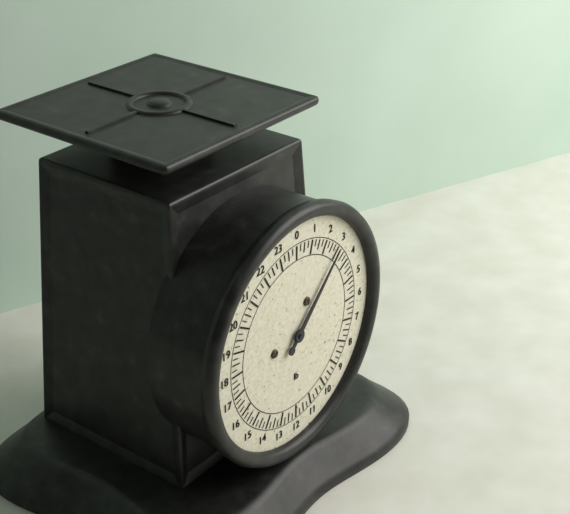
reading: 3.00 lb
